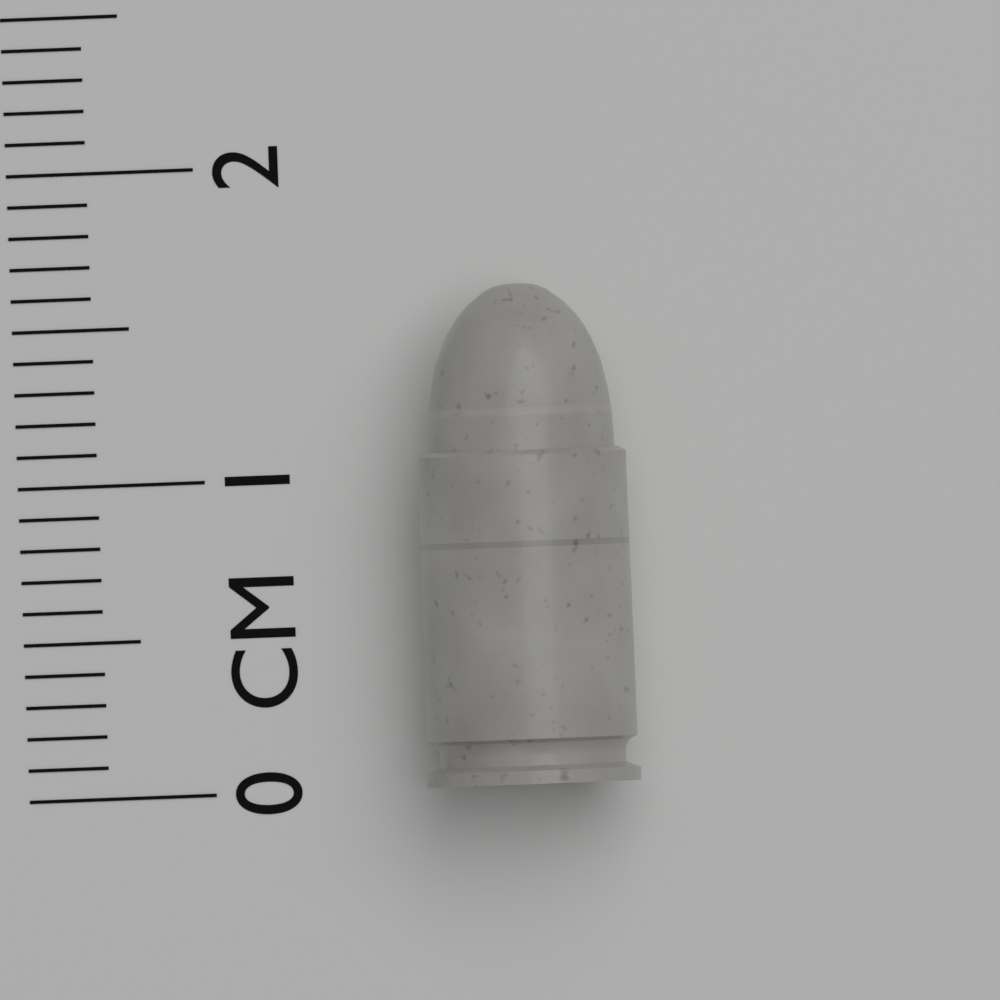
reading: 1.6 cm
